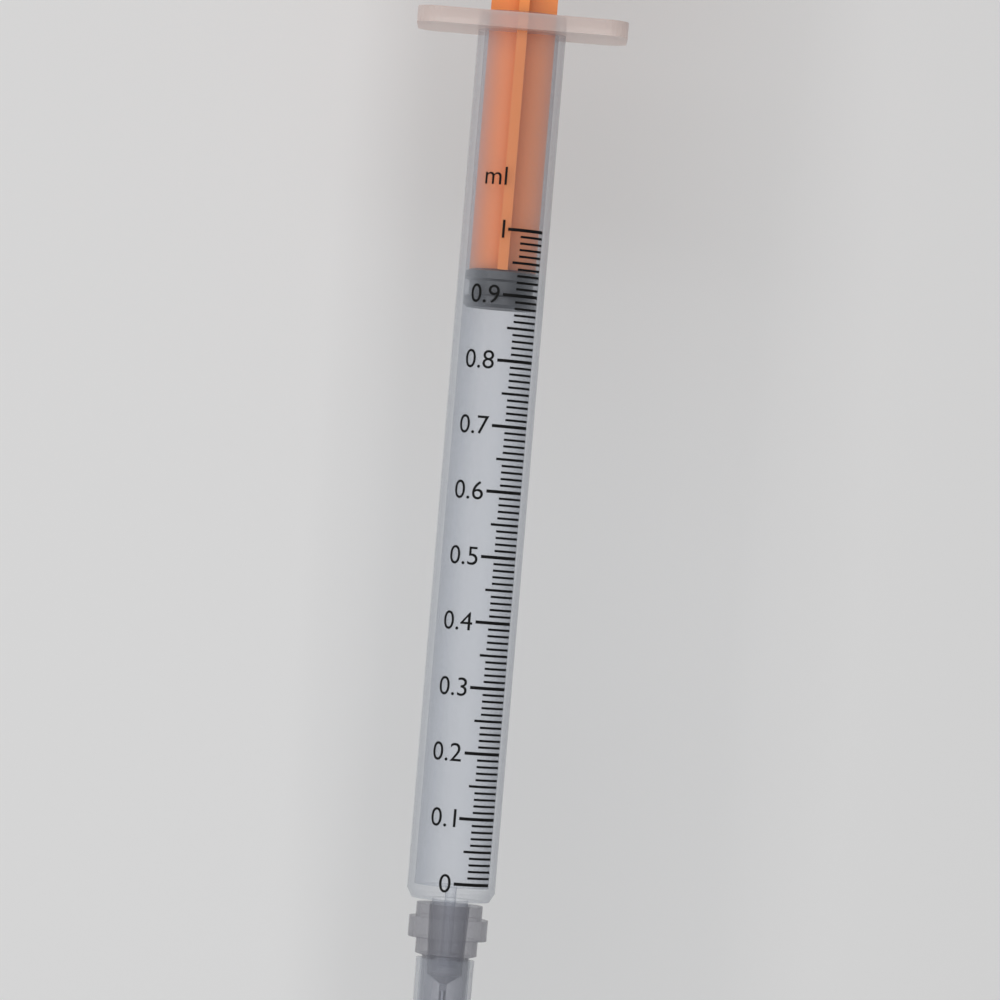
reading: 0.88 ml
